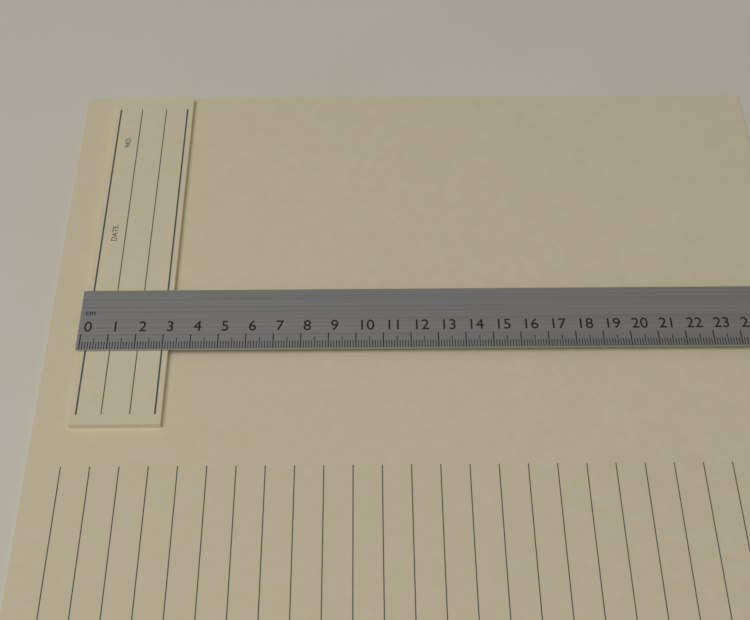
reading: 3.2 cm
